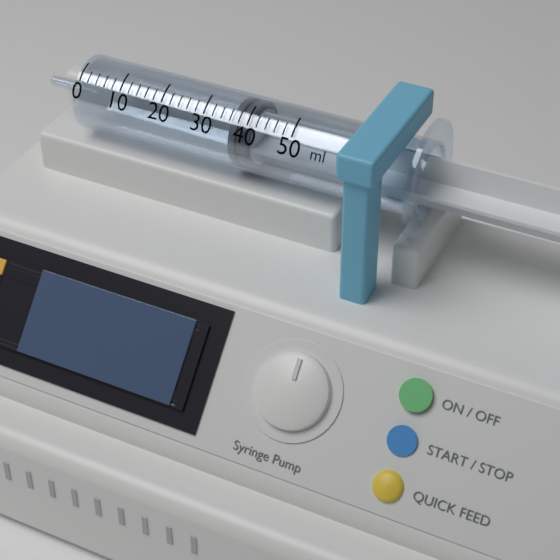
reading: 36 ml
